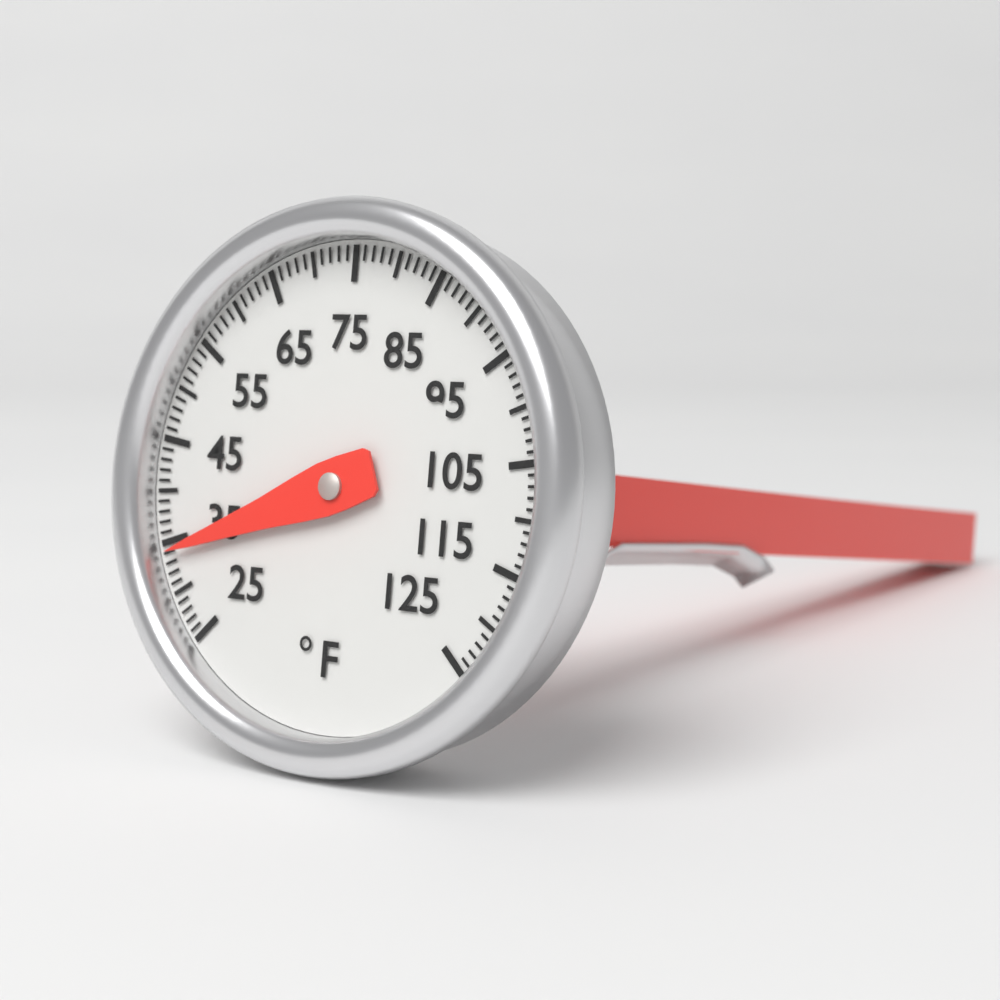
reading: 34 °F
